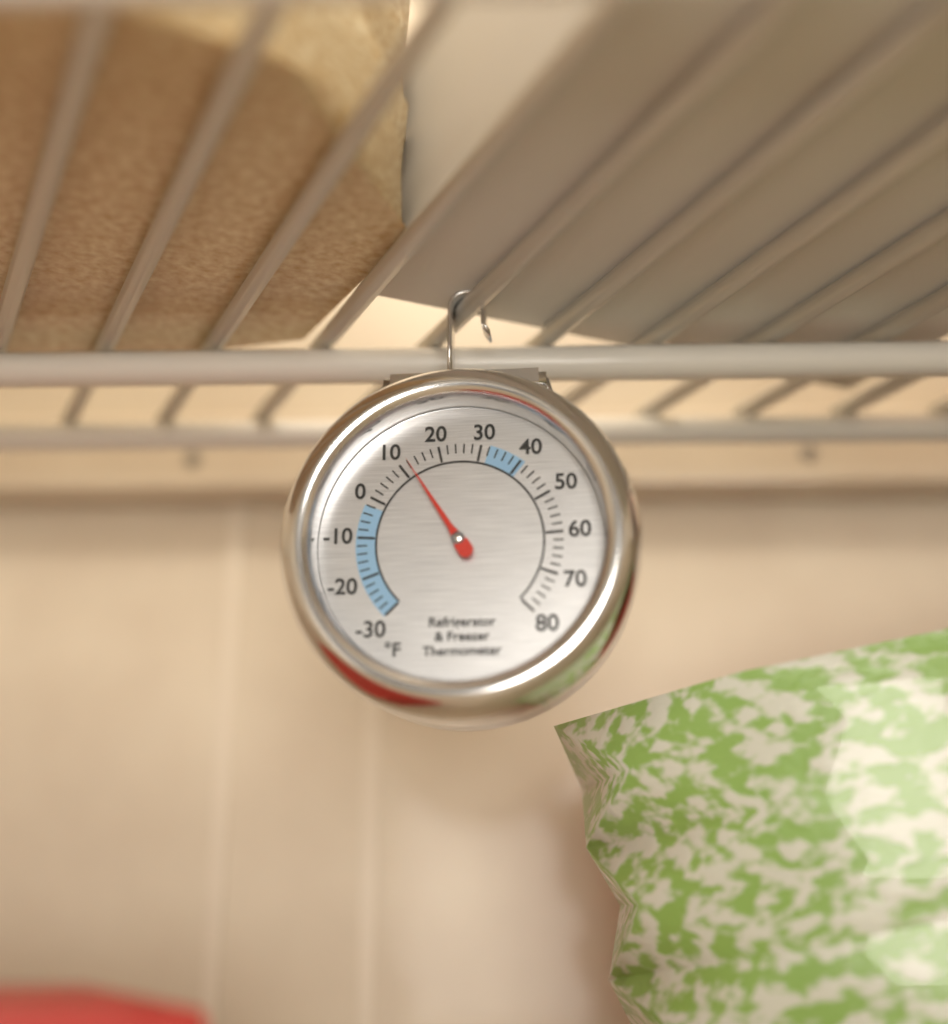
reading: 12 °F
